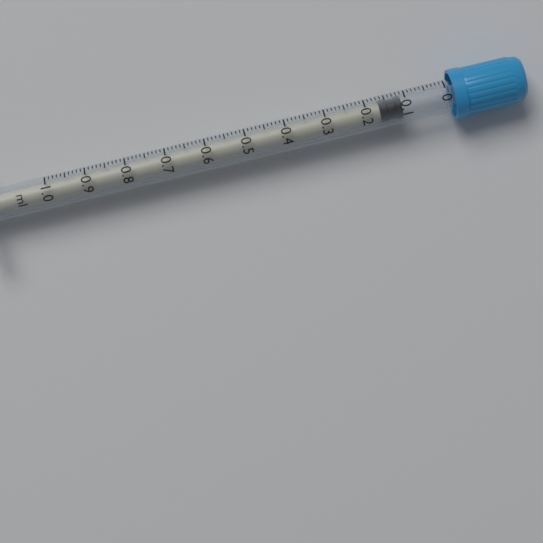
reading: 0.11 ml
